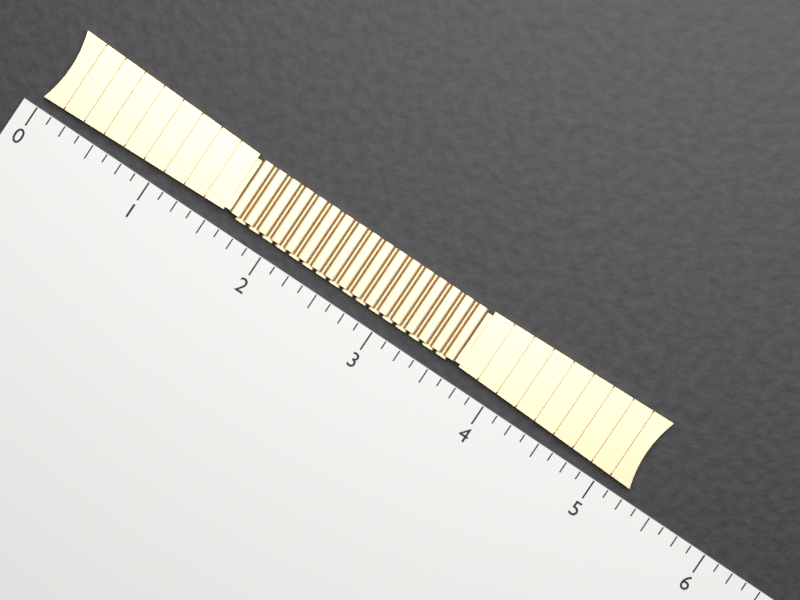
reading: 5.250 (no unit)
